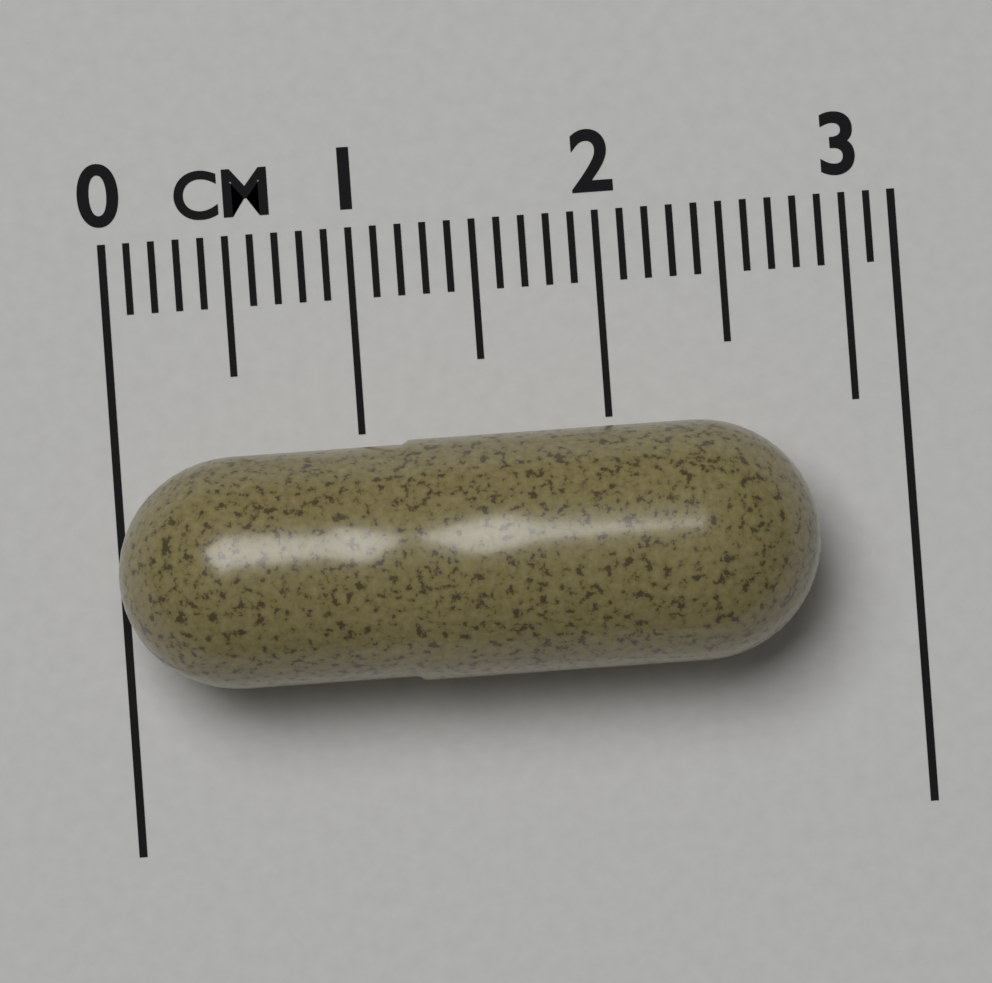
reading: 2.8 cm
